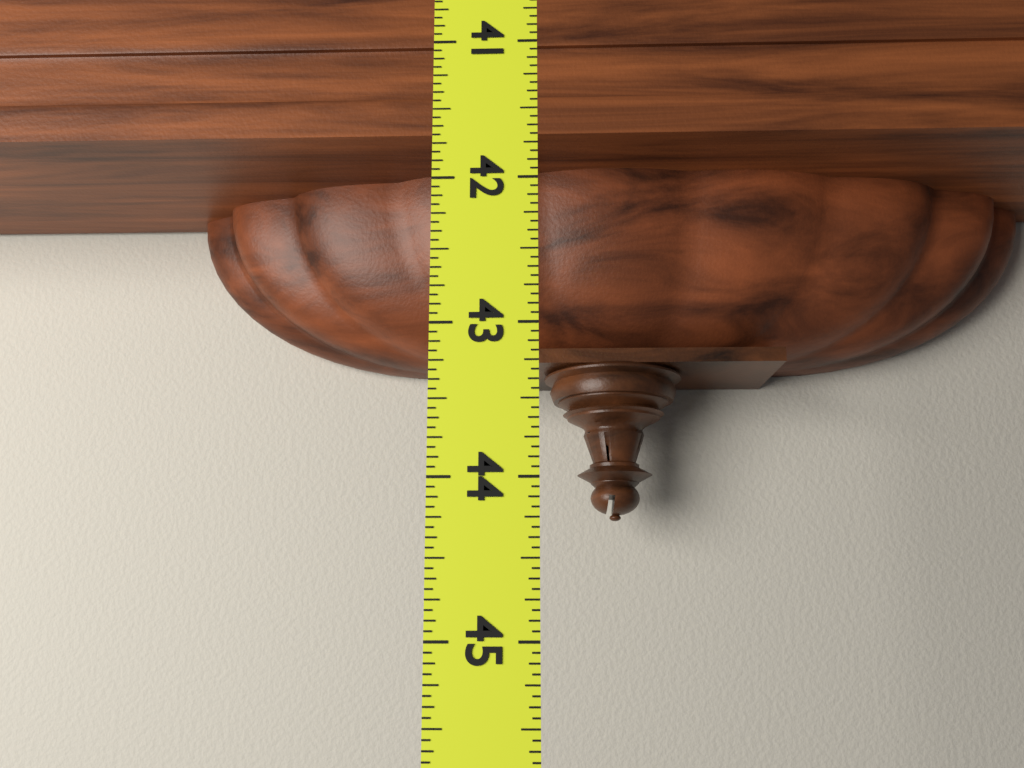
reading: 43.5000 (no unit)
